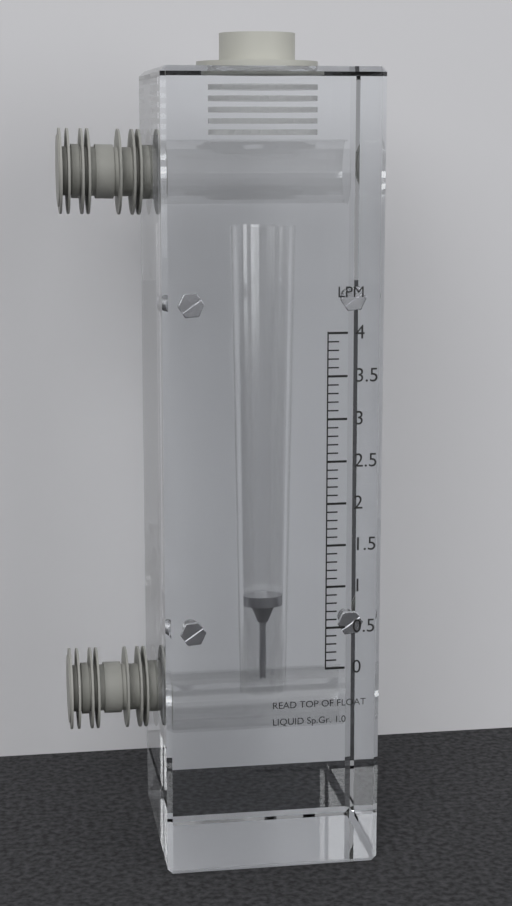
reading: 0.7 LPM
